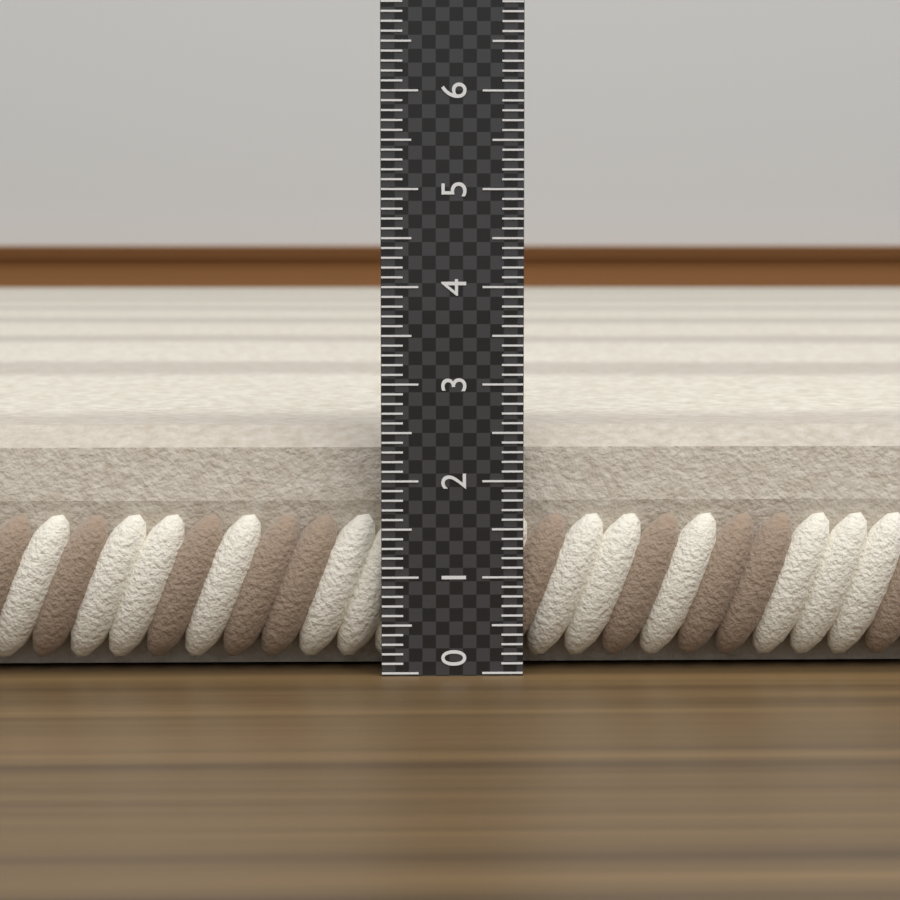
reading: 2.5 (no unit)
